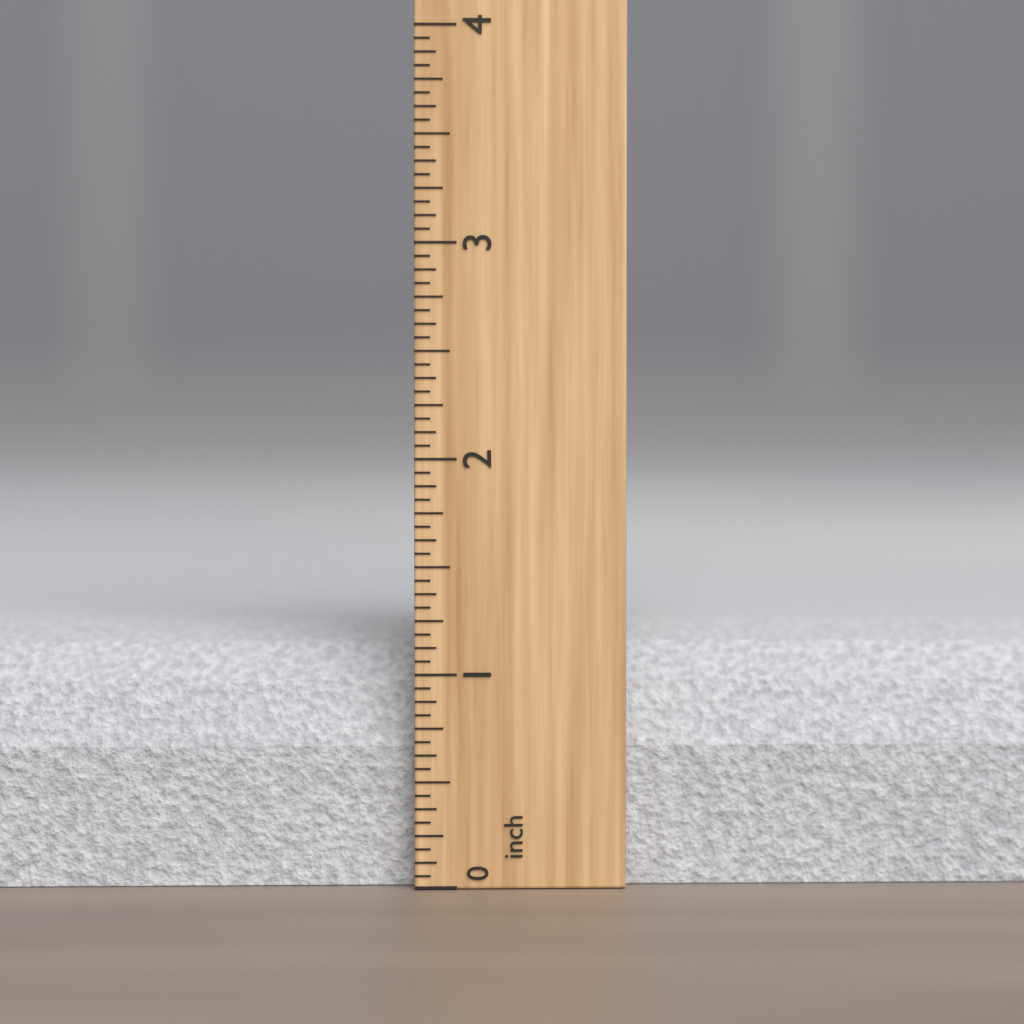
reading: 1.1875 inch
